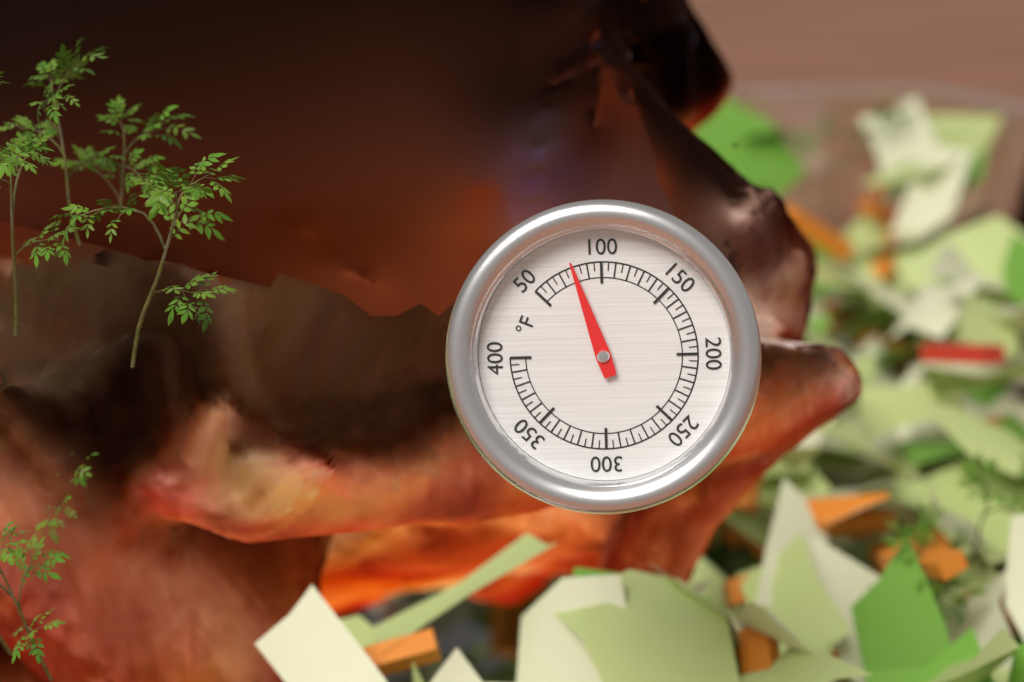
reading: 80 °F
